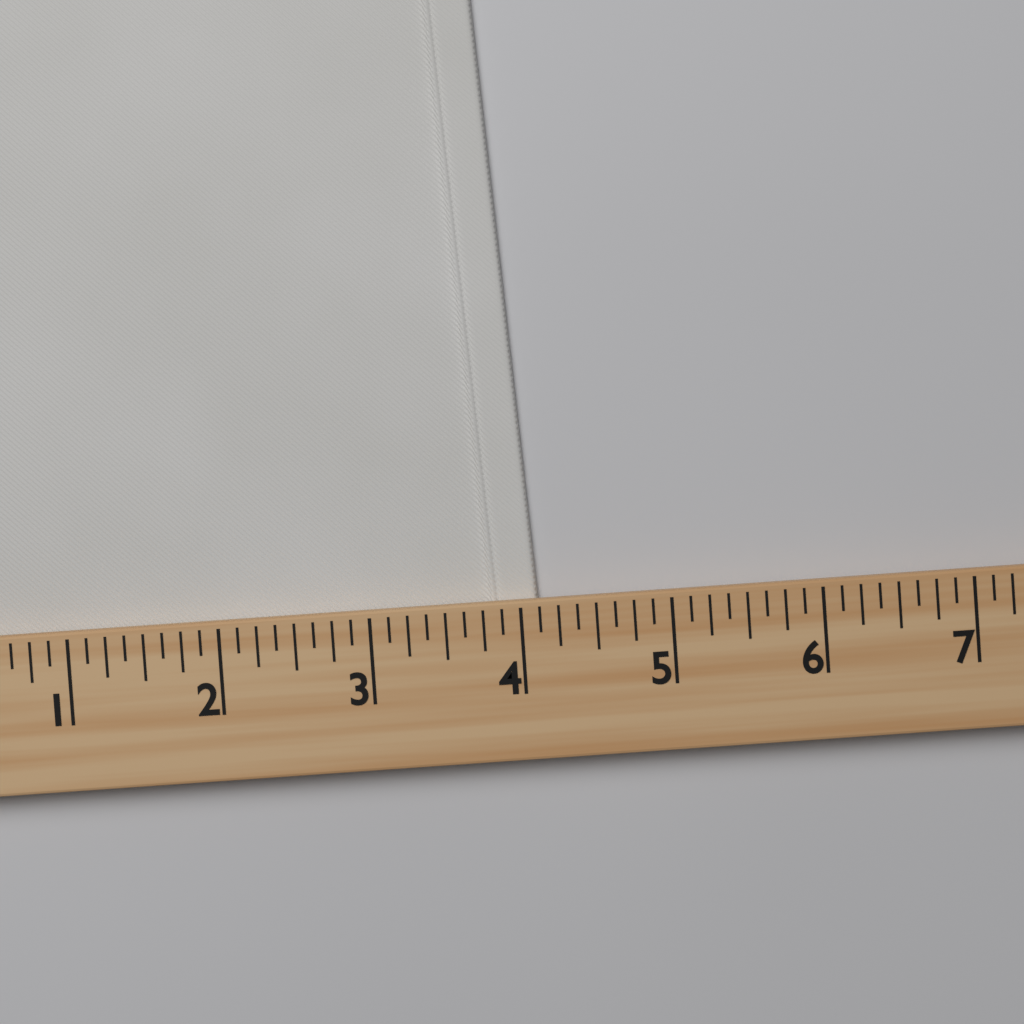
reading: 4.125 (no unit)
